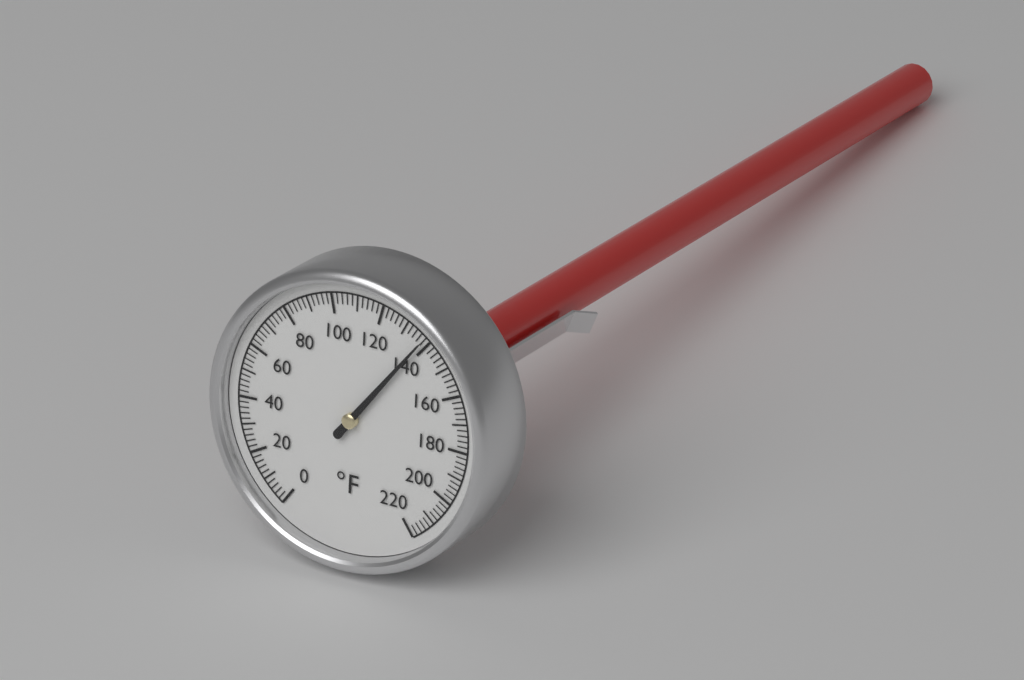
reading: 138 °F
